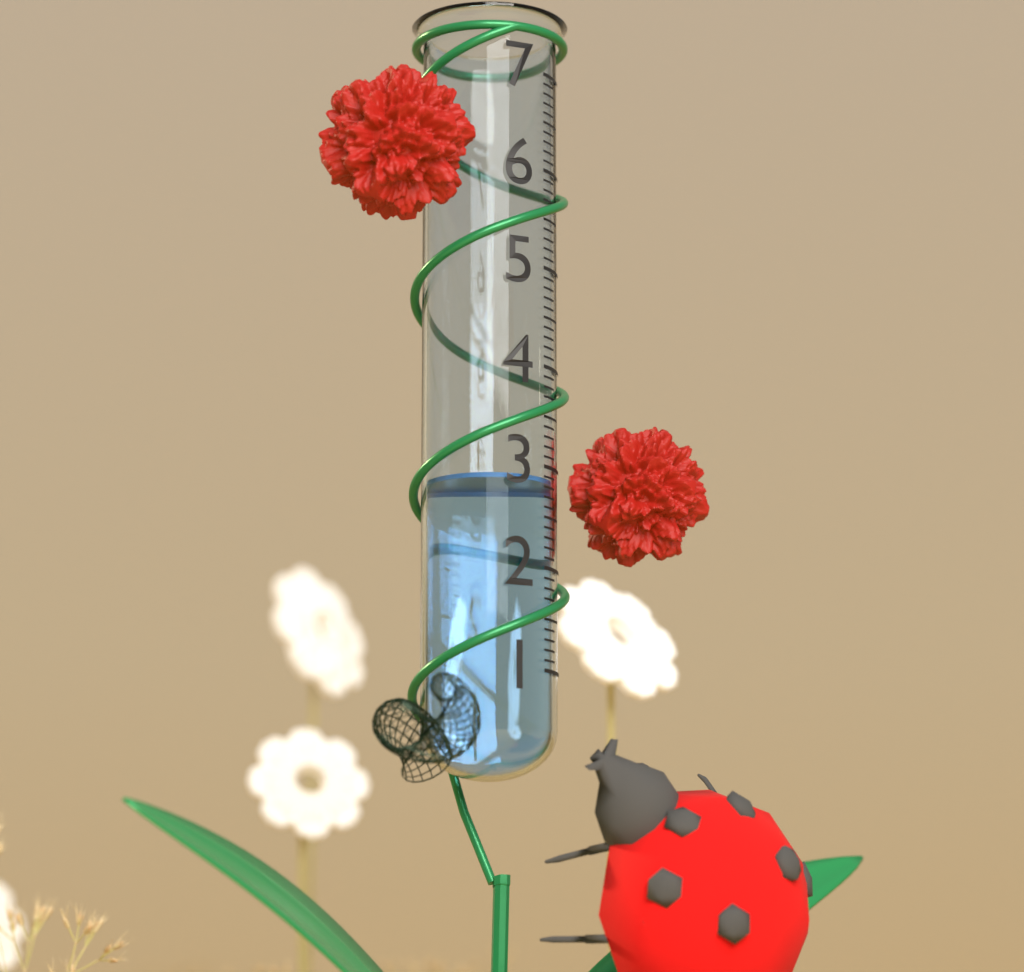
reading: 2.9 (no unit)
